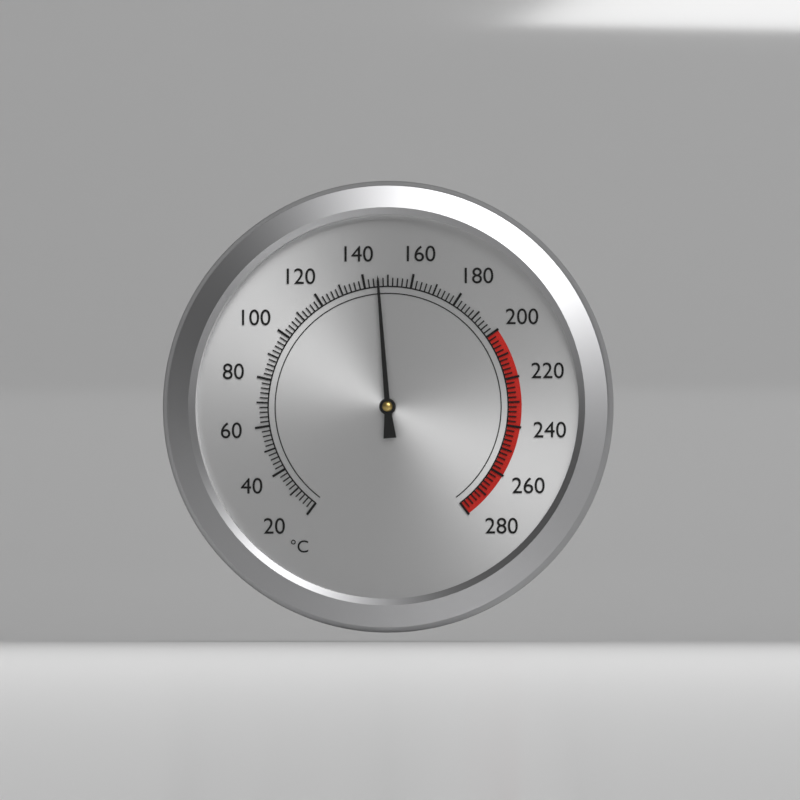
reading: 146 °C
